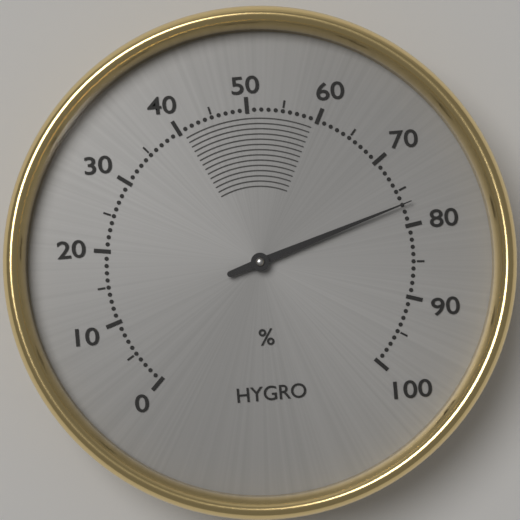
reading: 77 %
